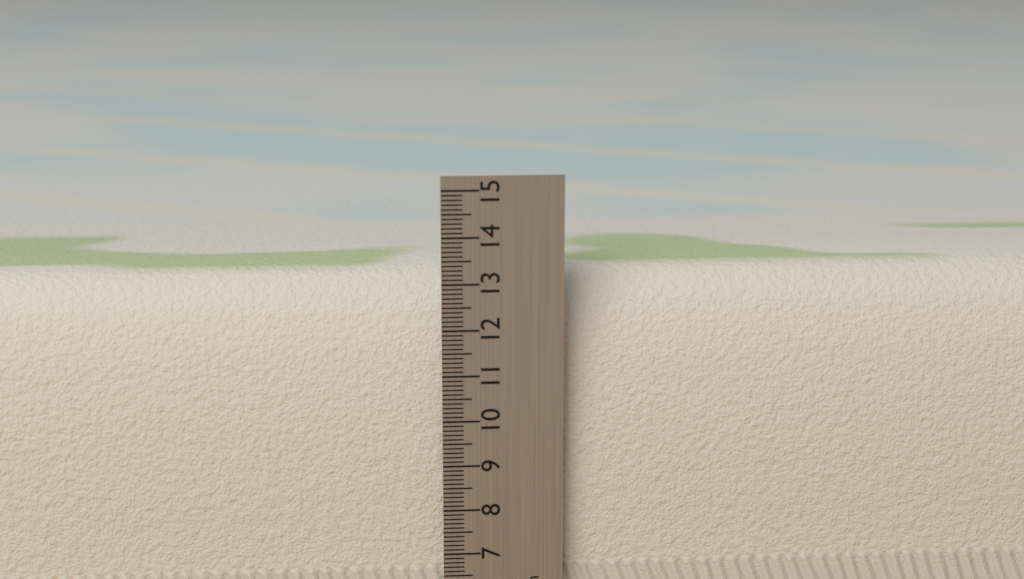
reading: 13.1 cm
